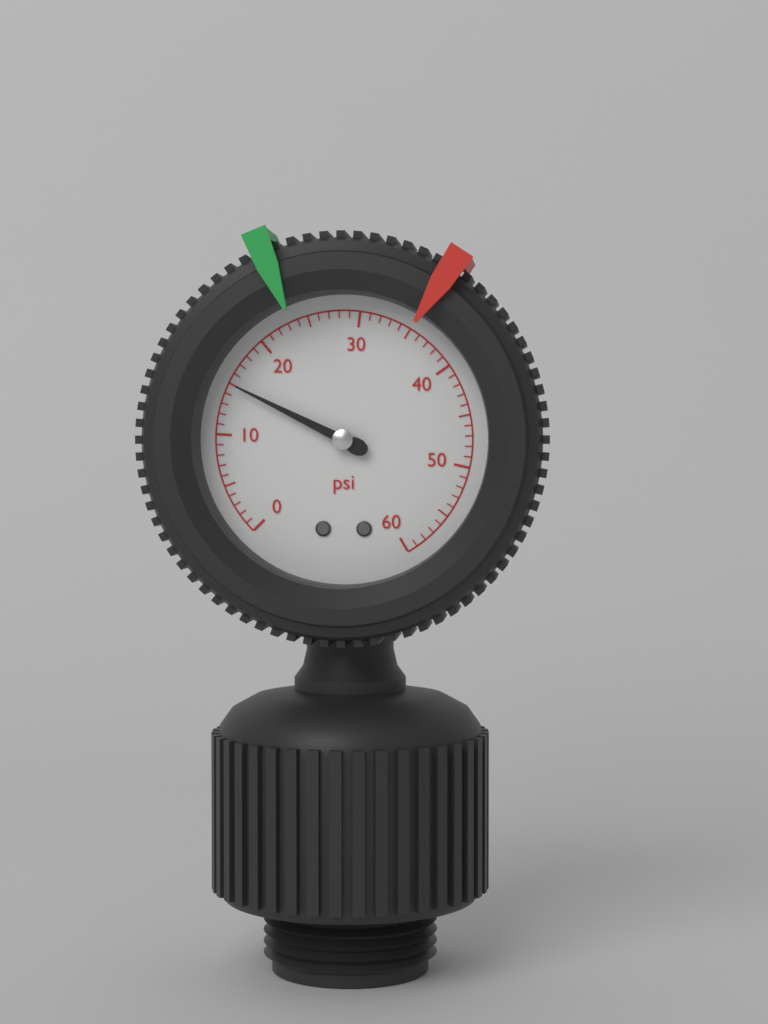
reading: 15 psi
